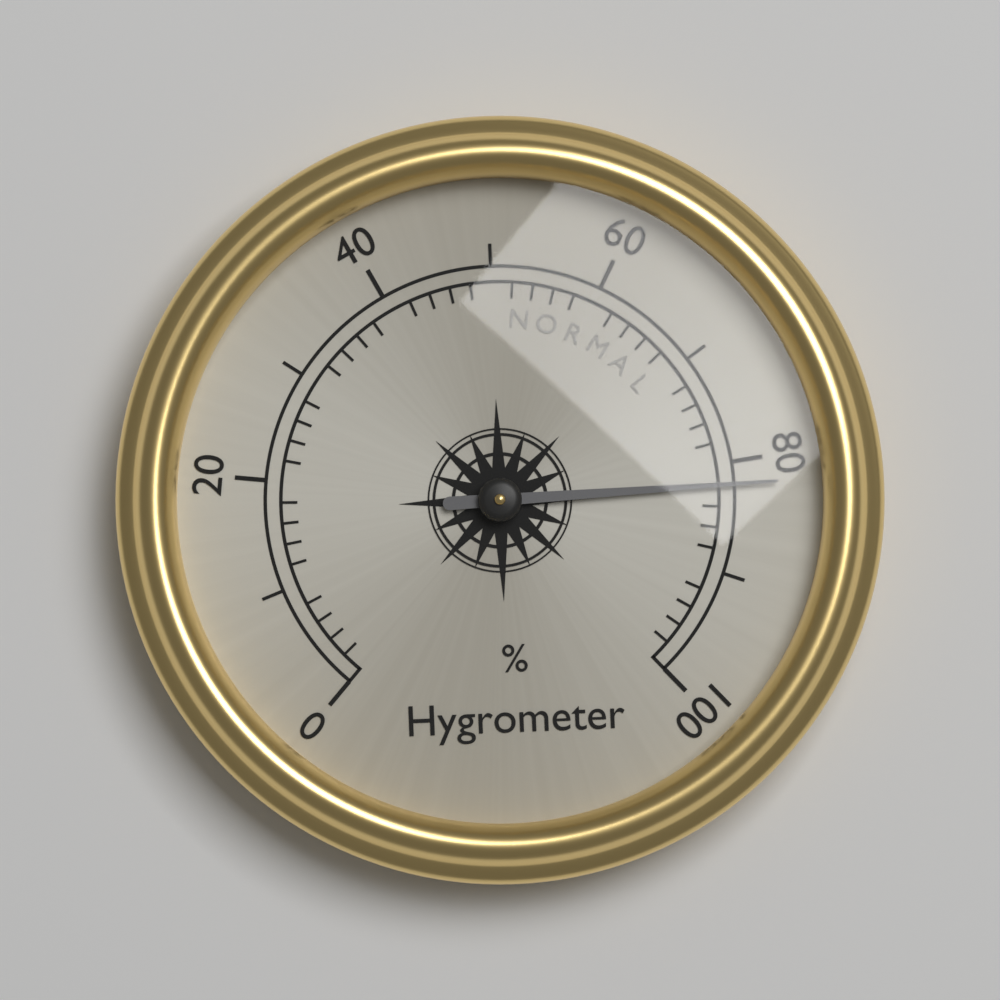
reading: 82 %
